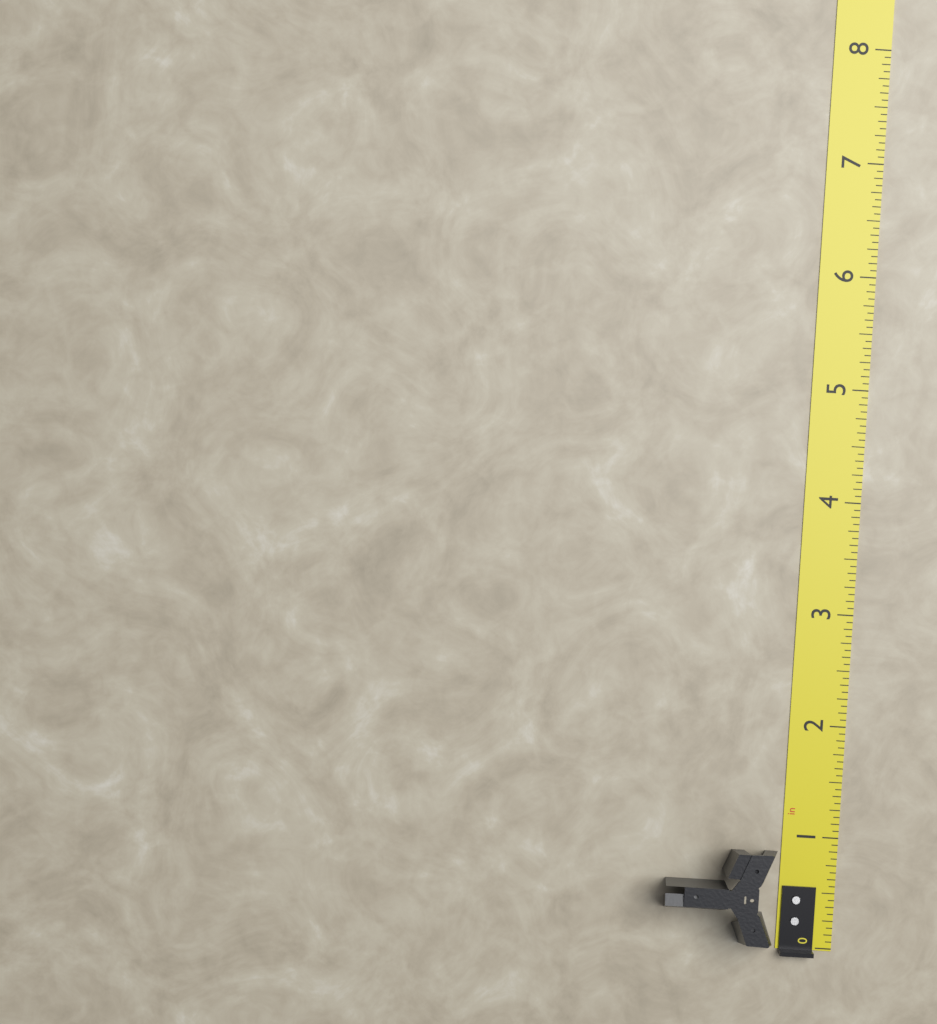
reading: 0.9375 in
